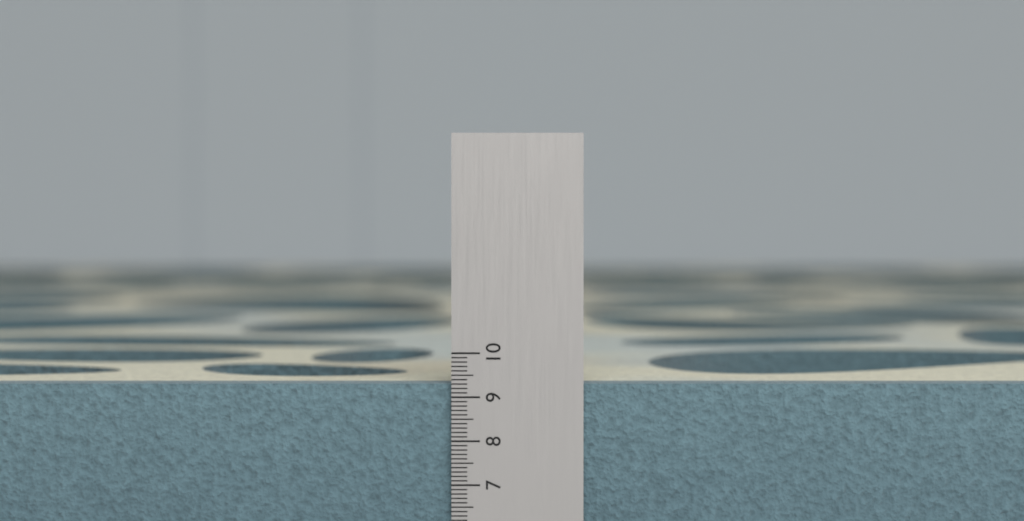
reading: 9.3 (no unit)
